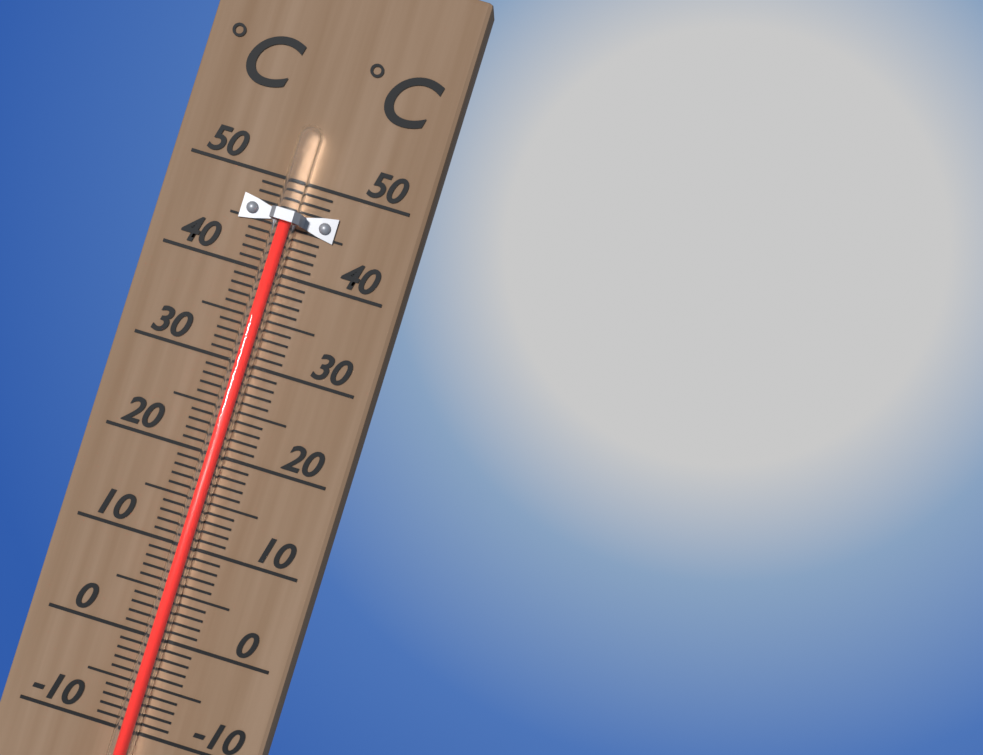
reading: 46 °C
